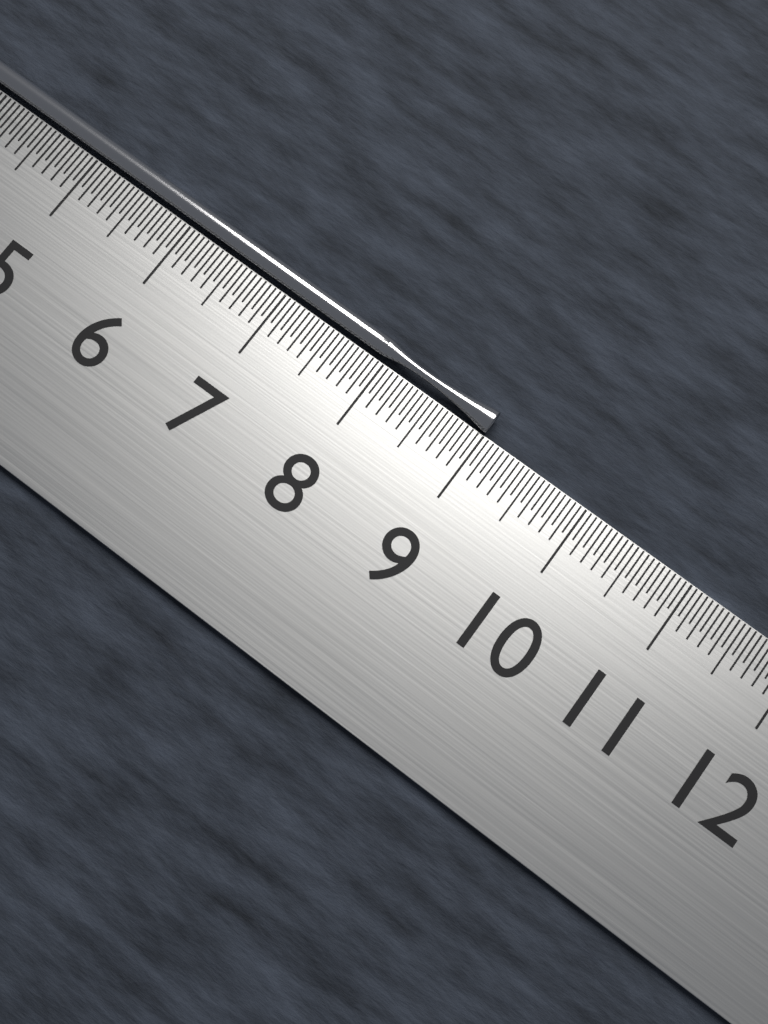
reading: 9.00 cm
